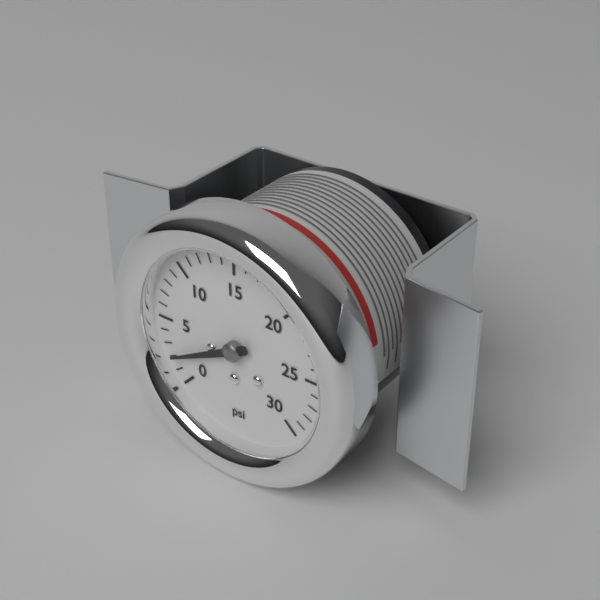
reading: 2 psi
